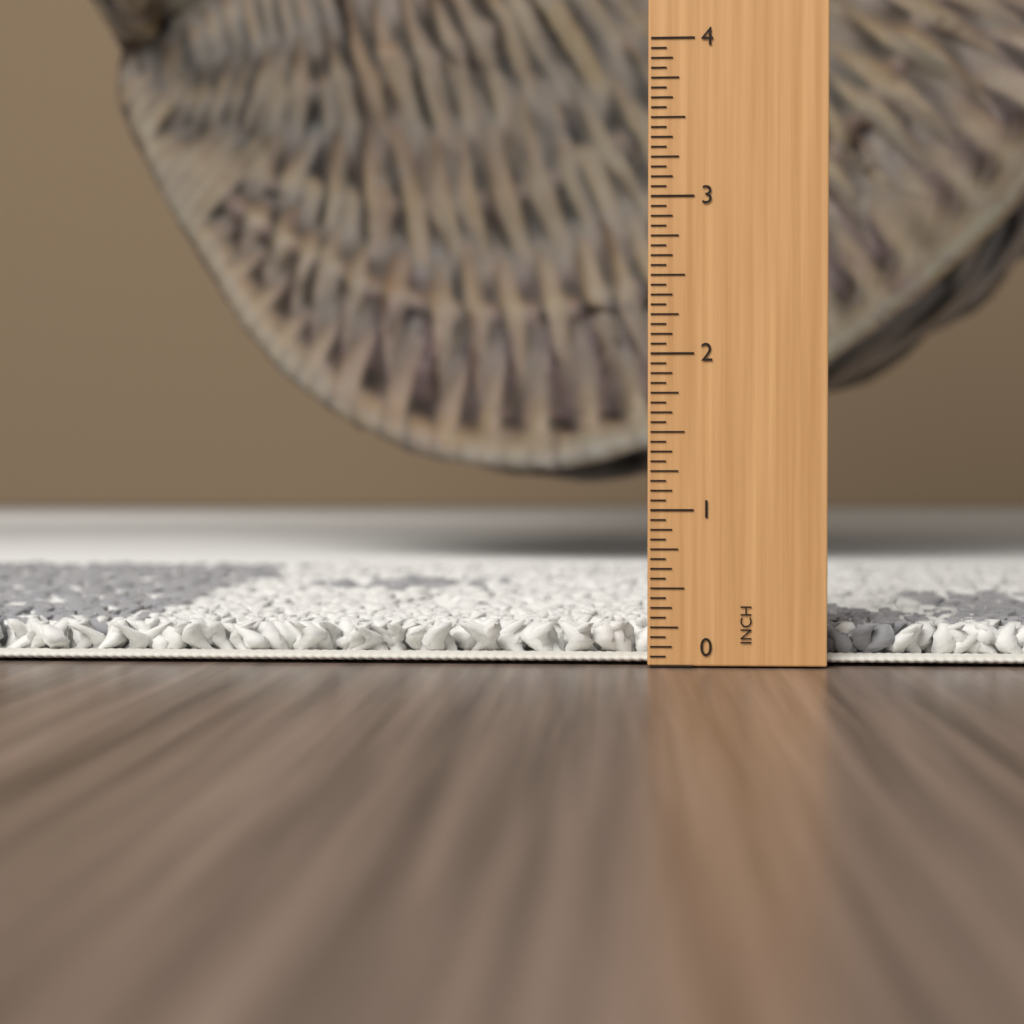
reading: 0.2500 in
